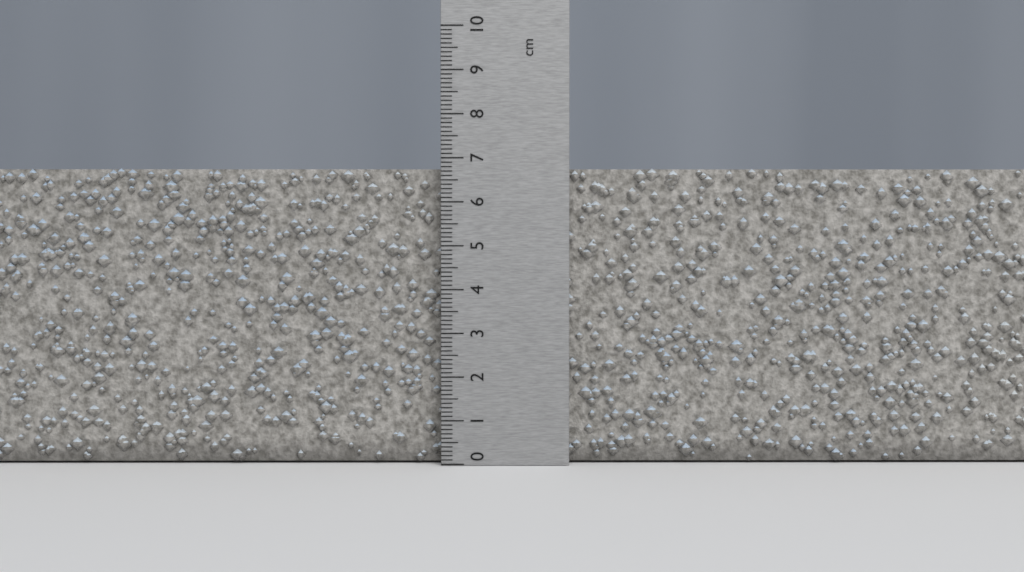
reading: 6.8 cm
